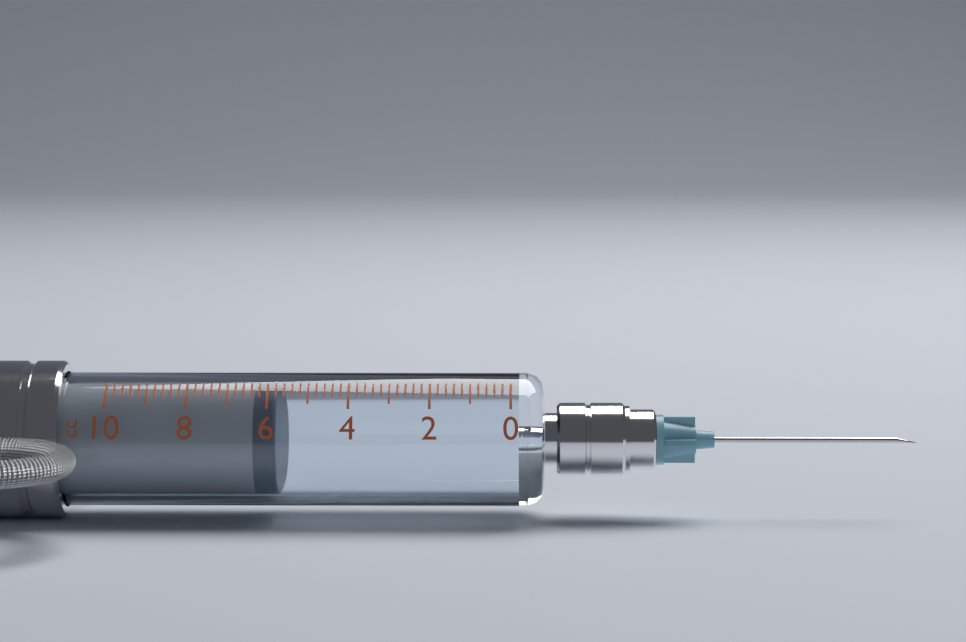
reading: 5.8 cc
